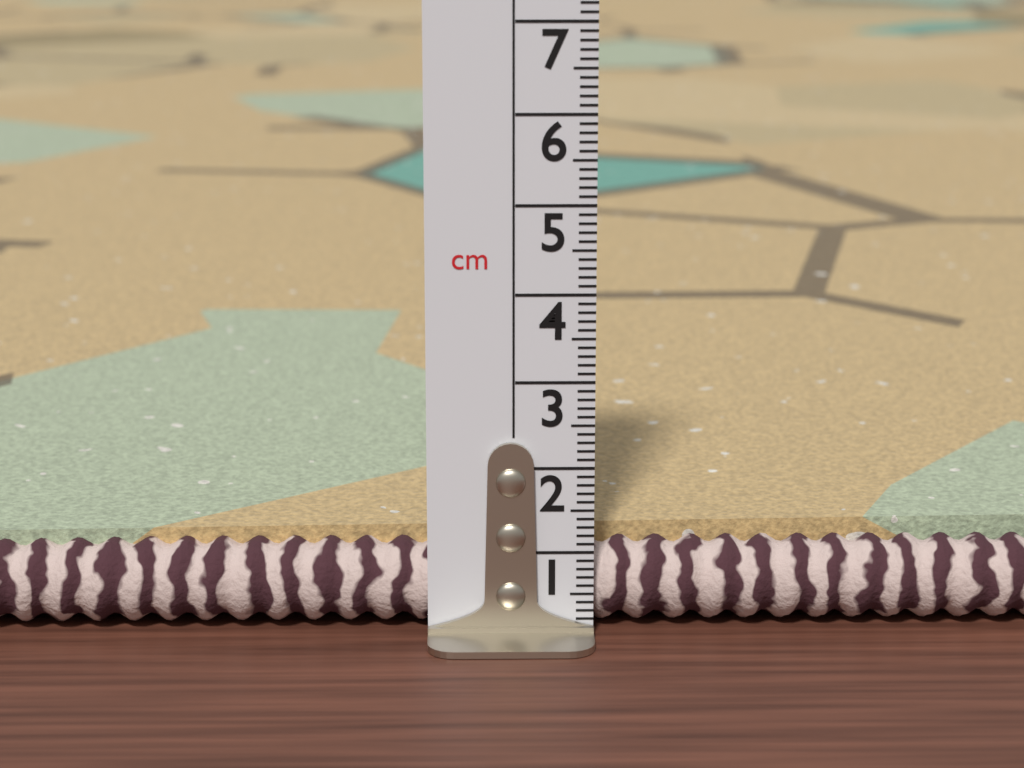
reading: 1.1 cm
